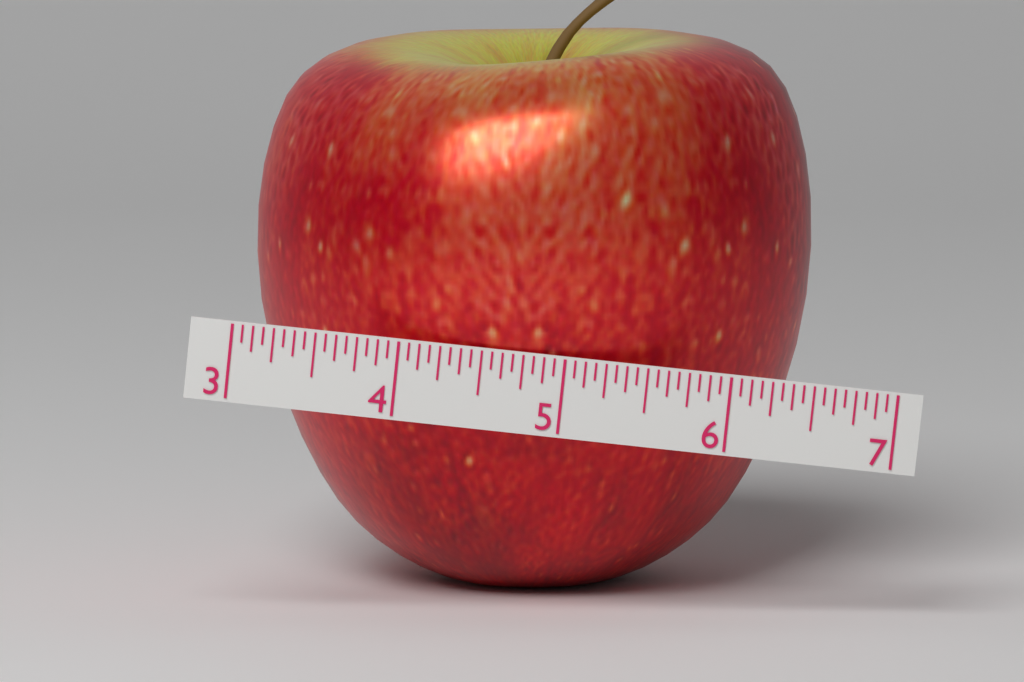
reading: 6.4375 (no unit)
